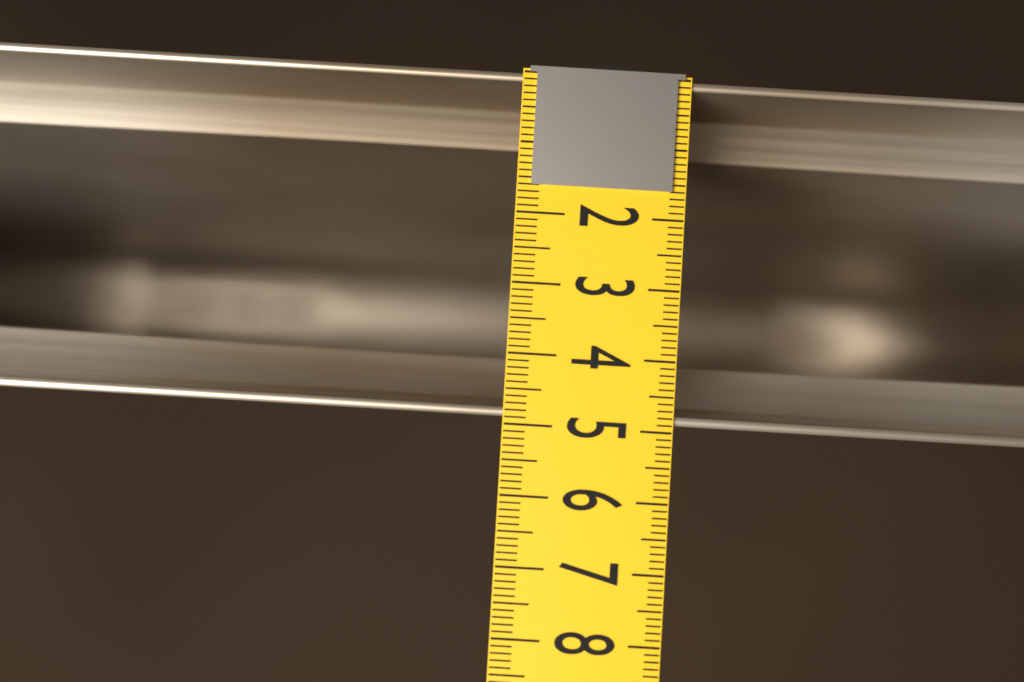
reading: 4.9 (no unit)
